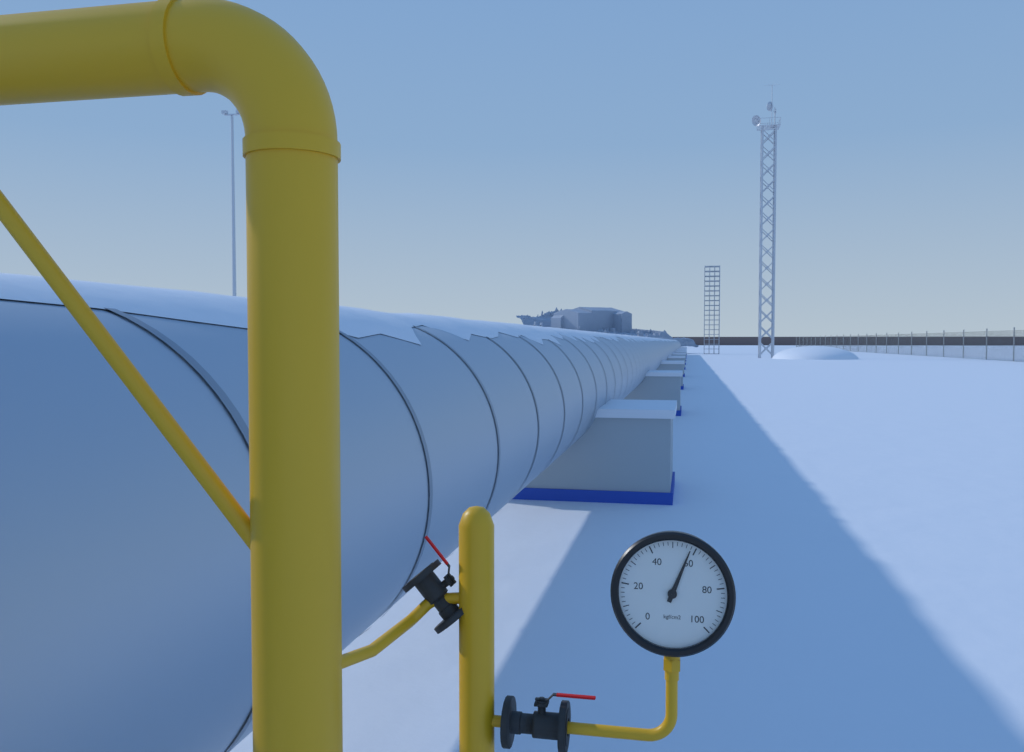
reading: 58 kgf/cm2
